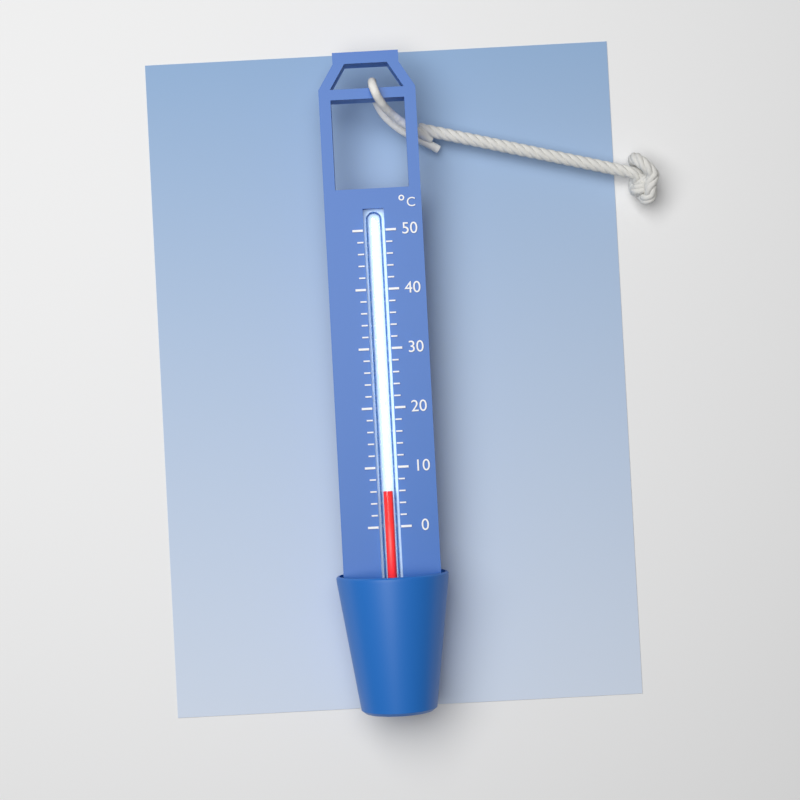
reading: 6 °C
